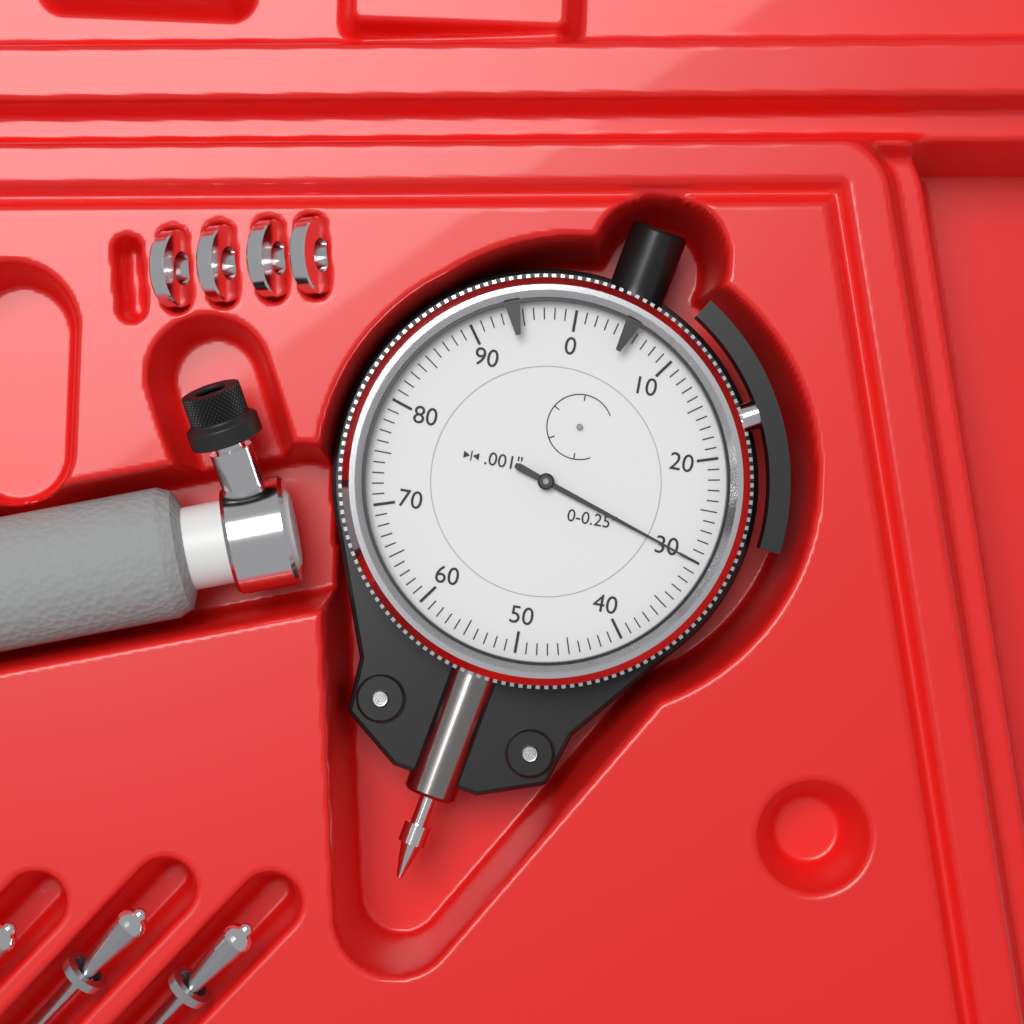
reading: 0.030 in
